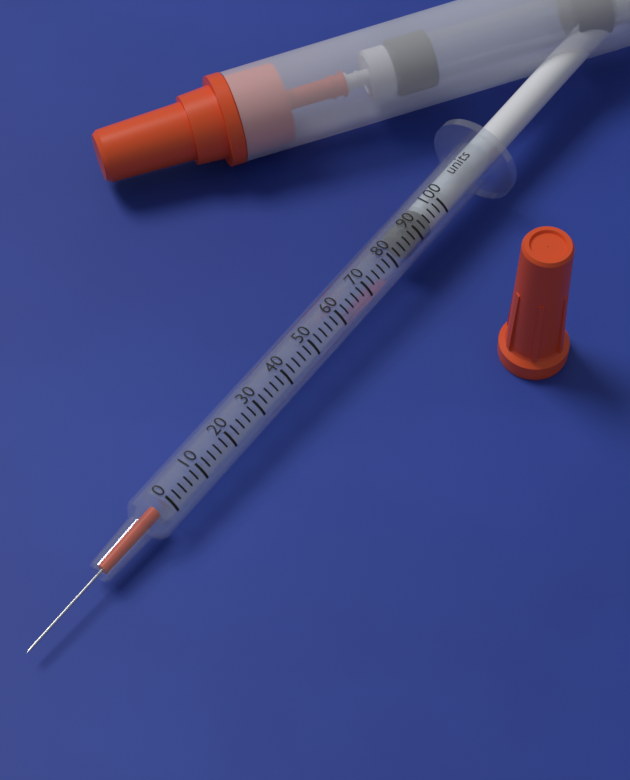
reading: 86 units
